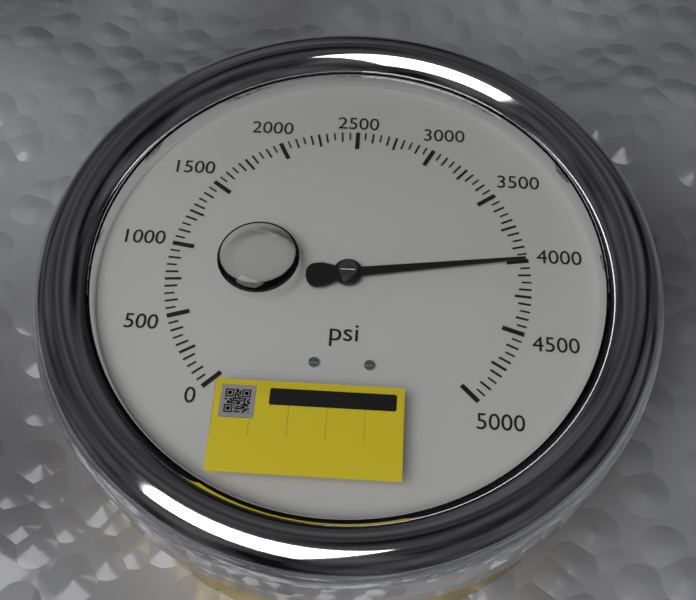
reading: 4000 psi
